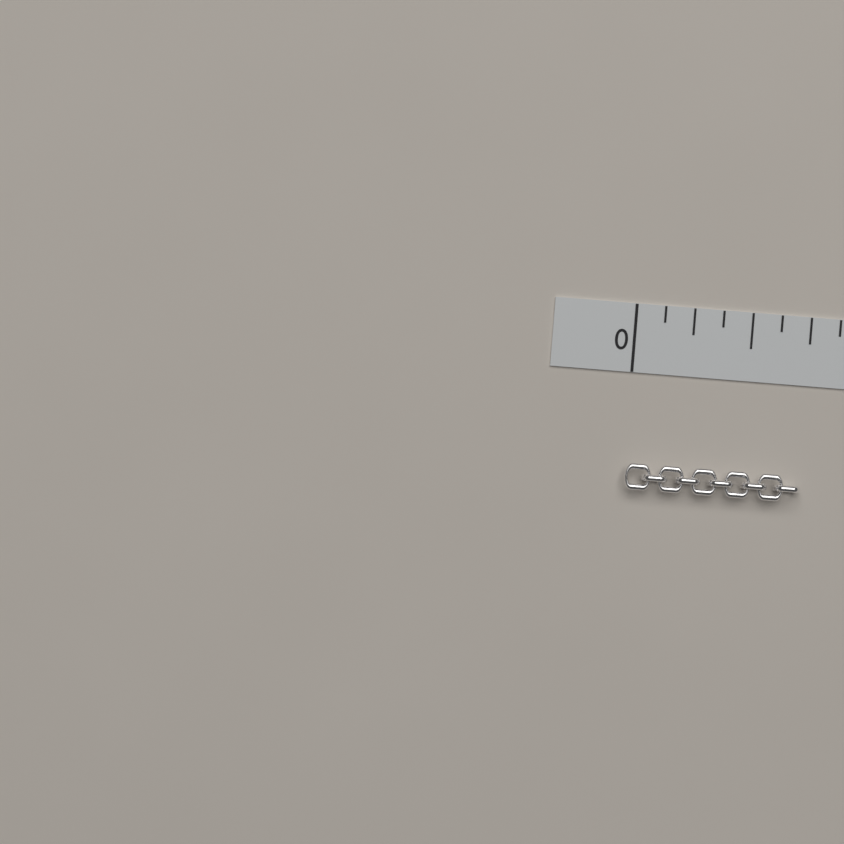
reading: 0.750 in
